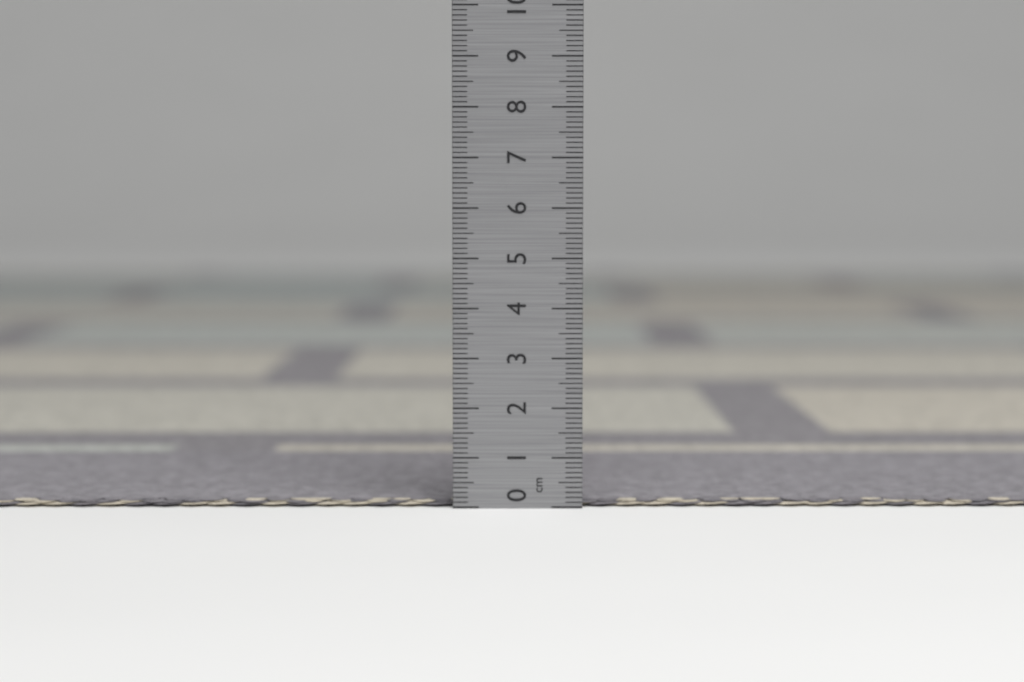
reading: 0.1 cm
